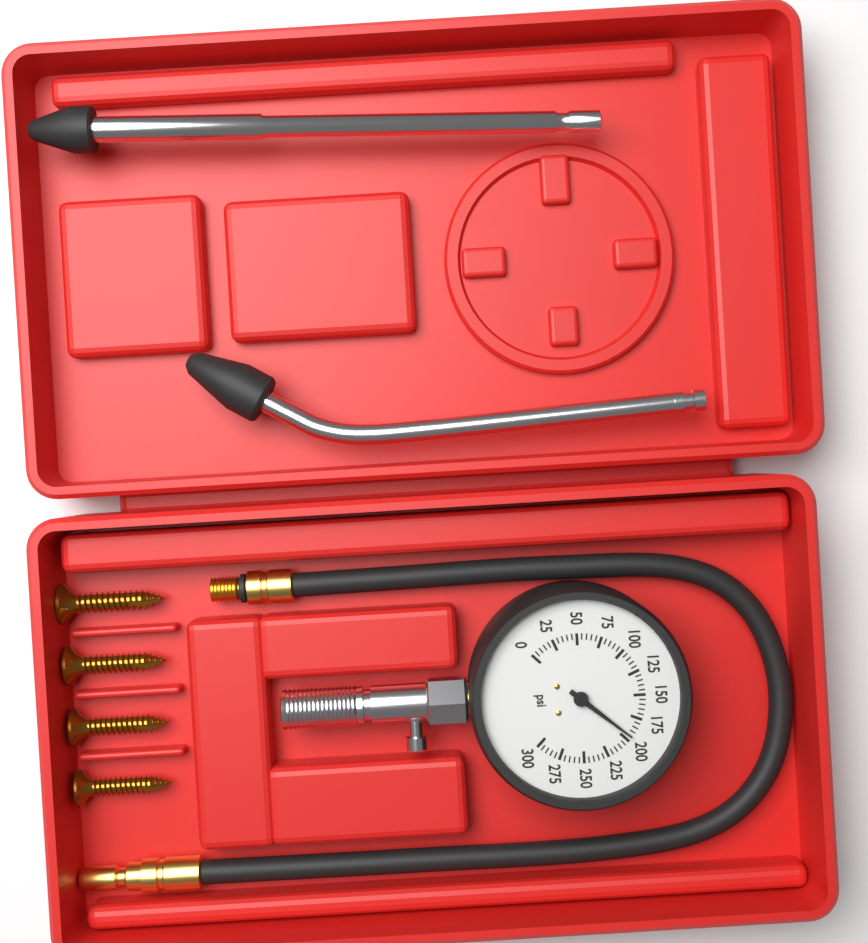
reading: 195 psi
